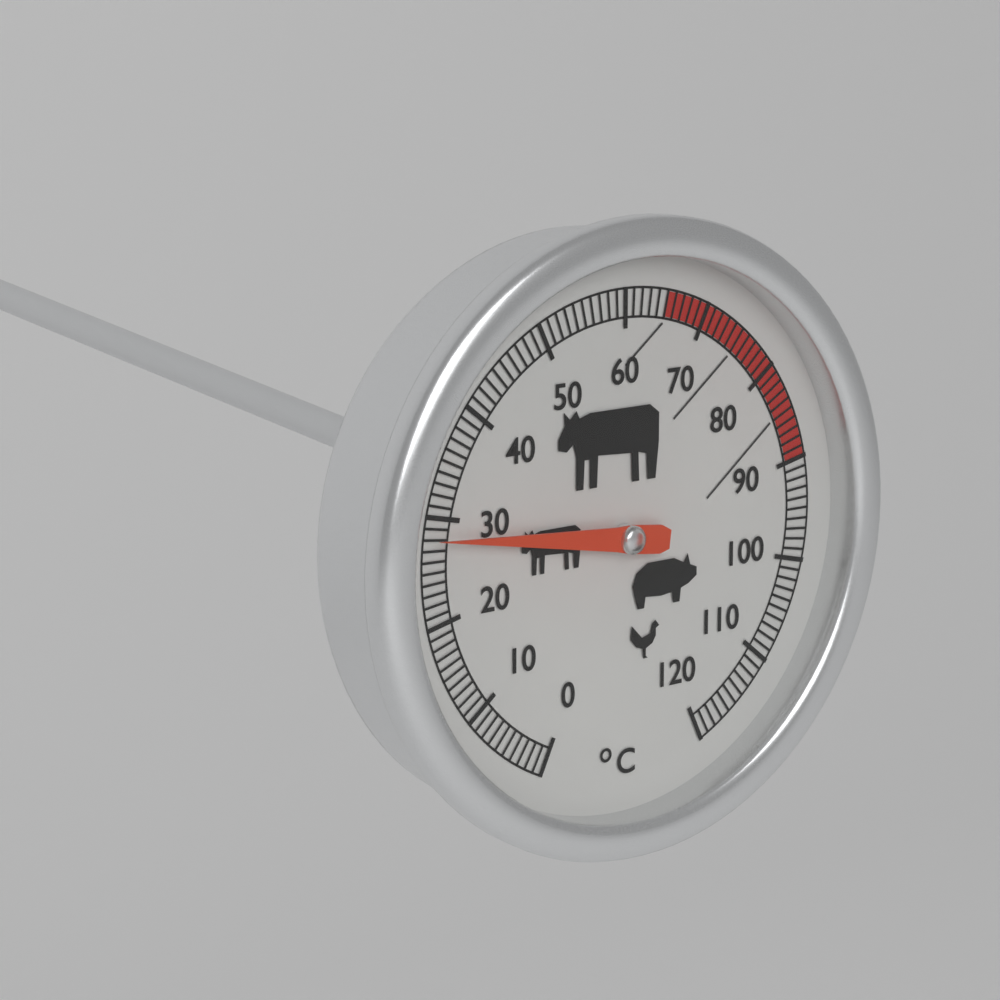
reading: 28 °C
